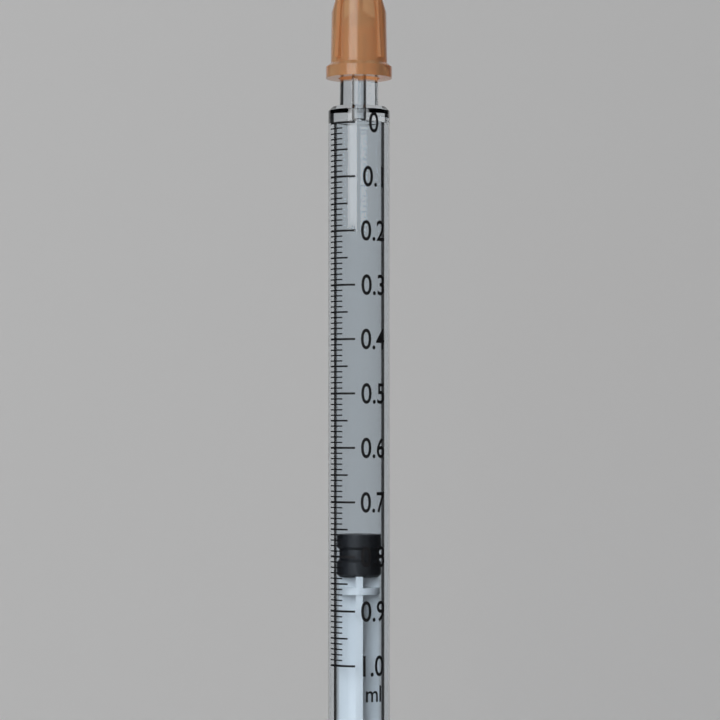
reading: 0.76 ml
